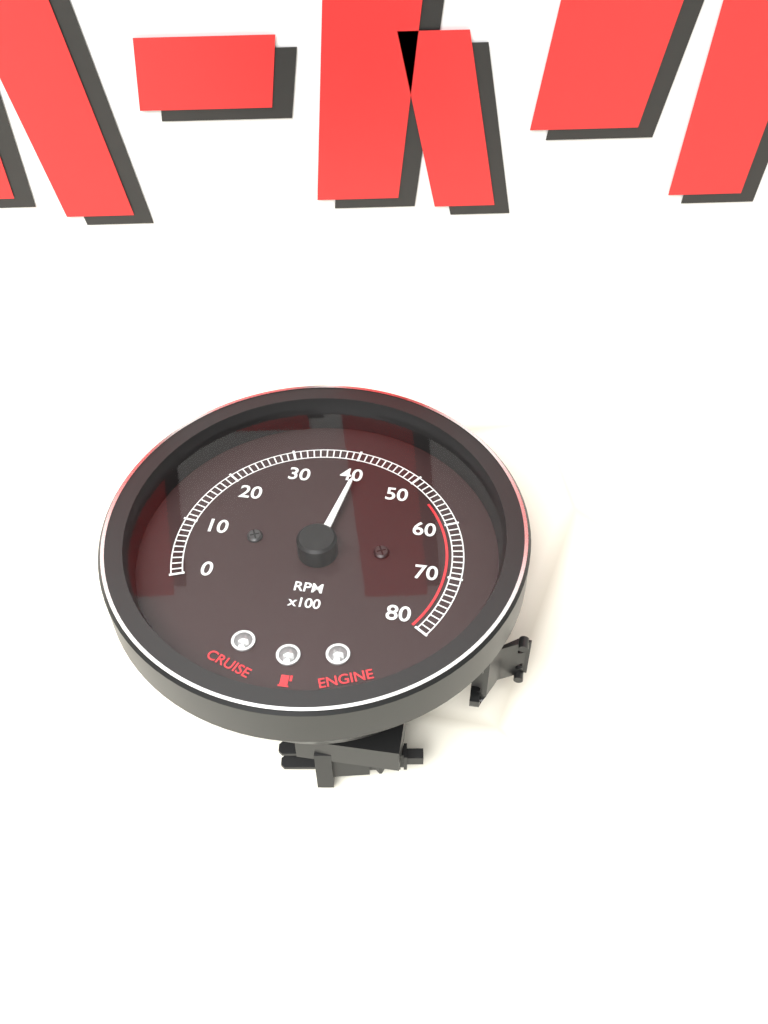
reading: 4100 RPM
